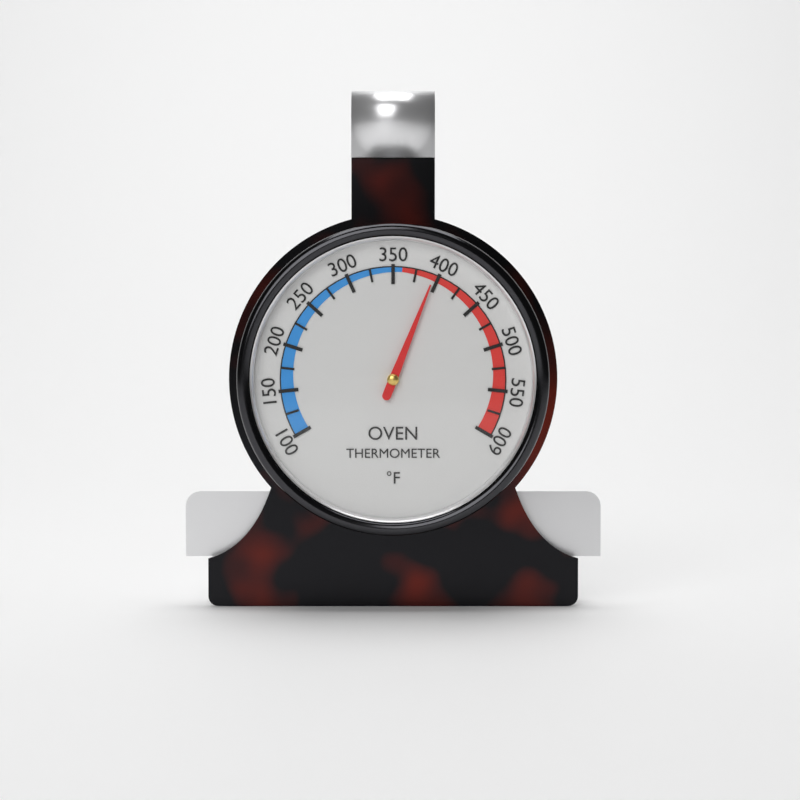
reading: 395 °F
